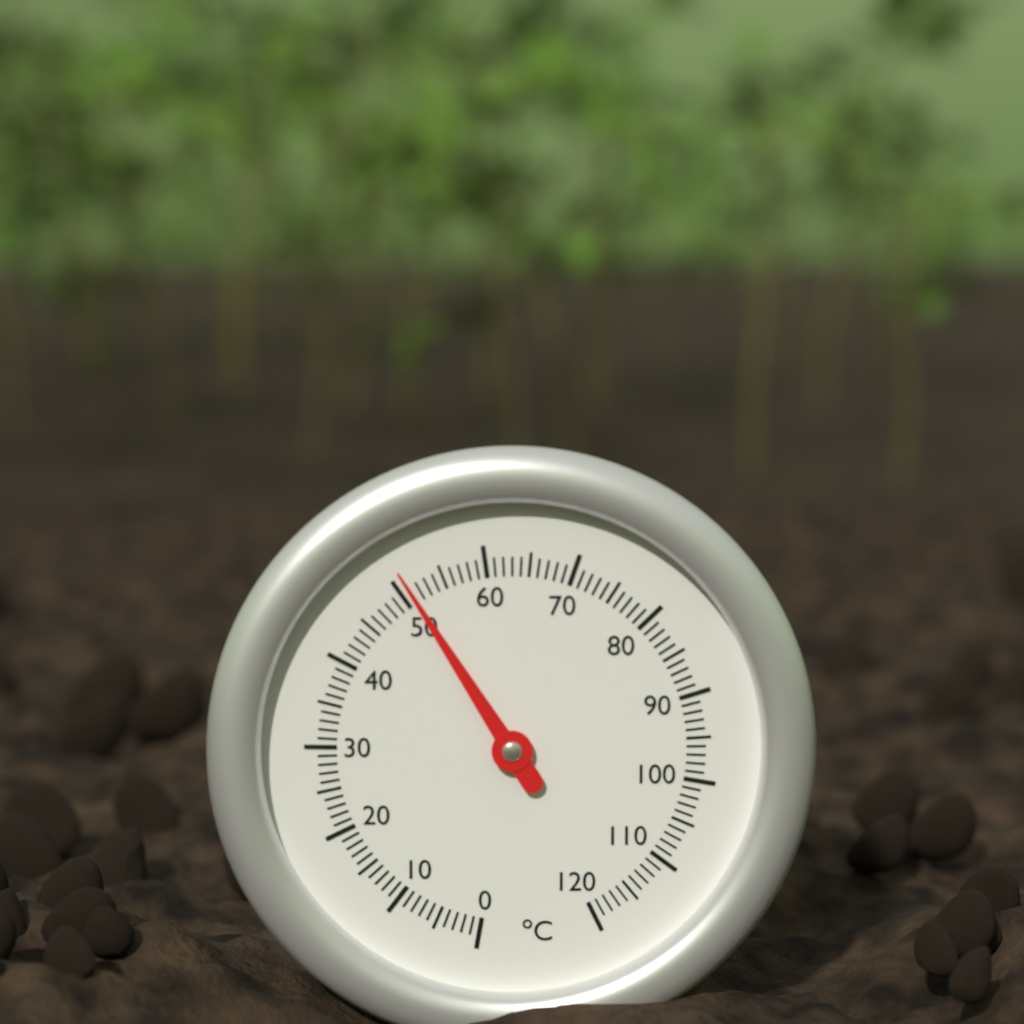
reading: 51 °C
